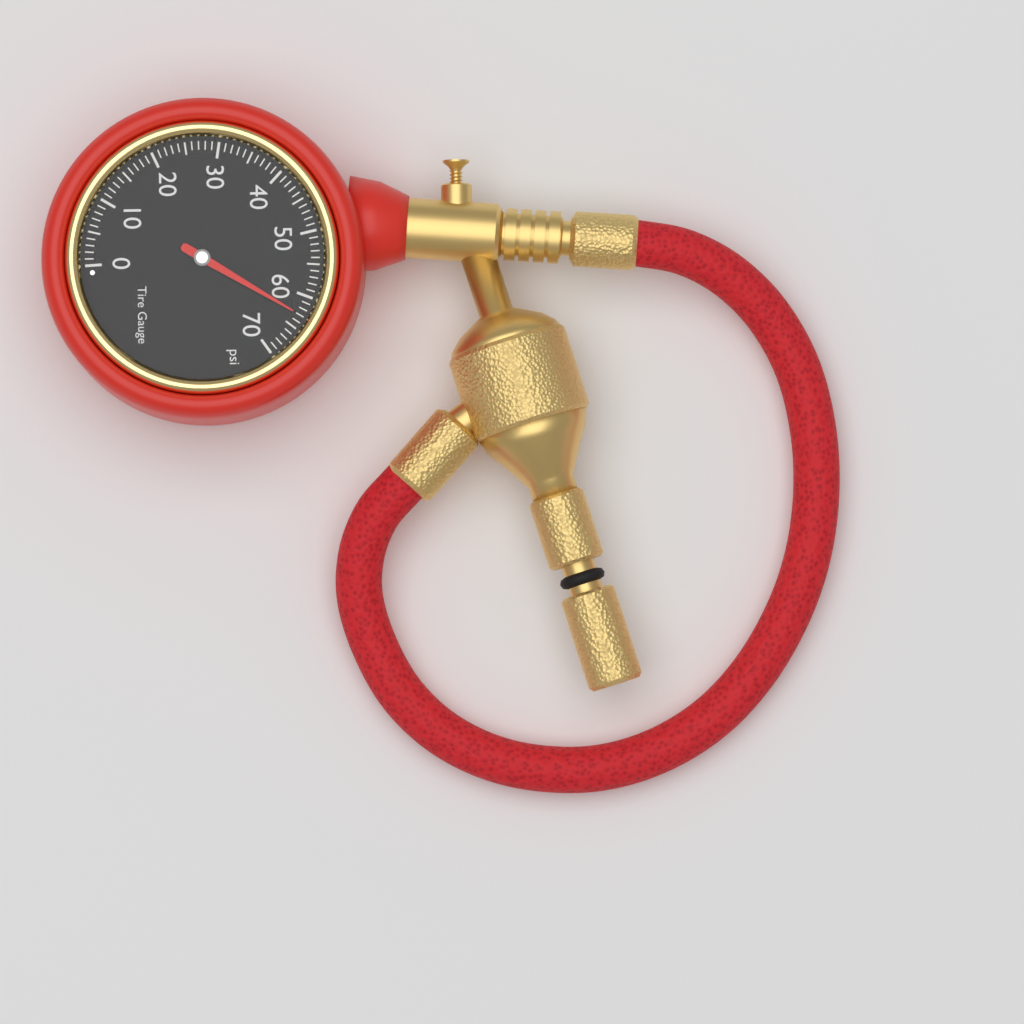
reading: 63 psi
